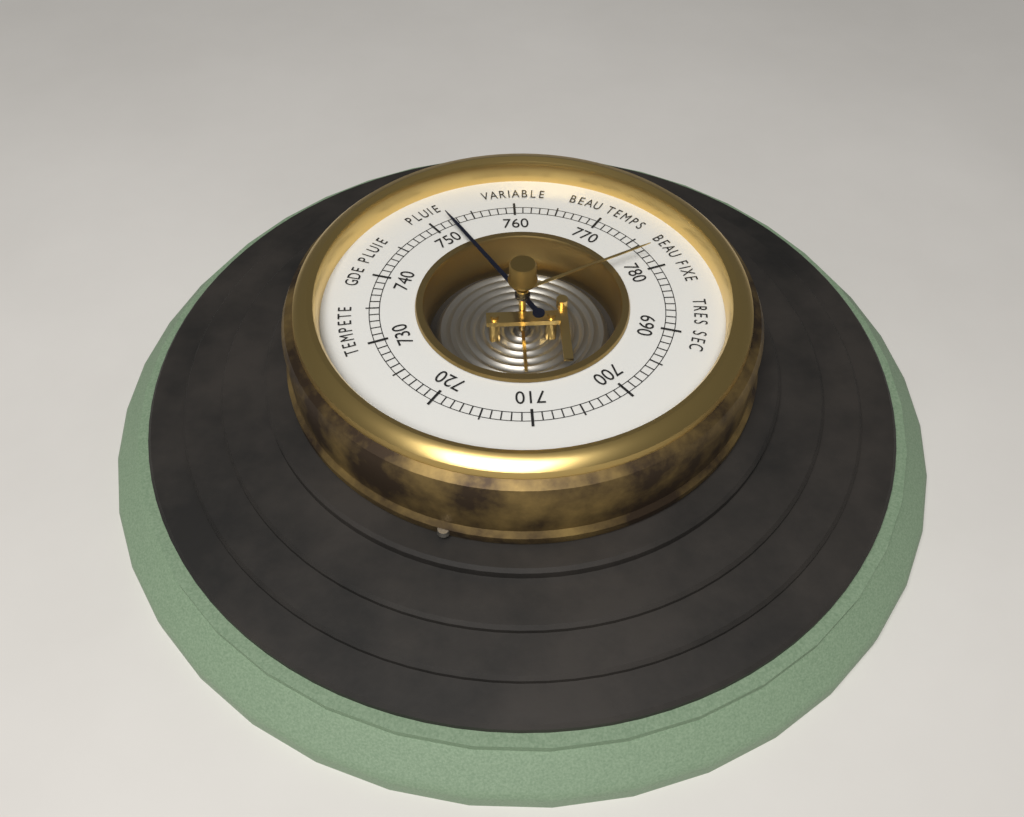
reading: 752 (no unit)
